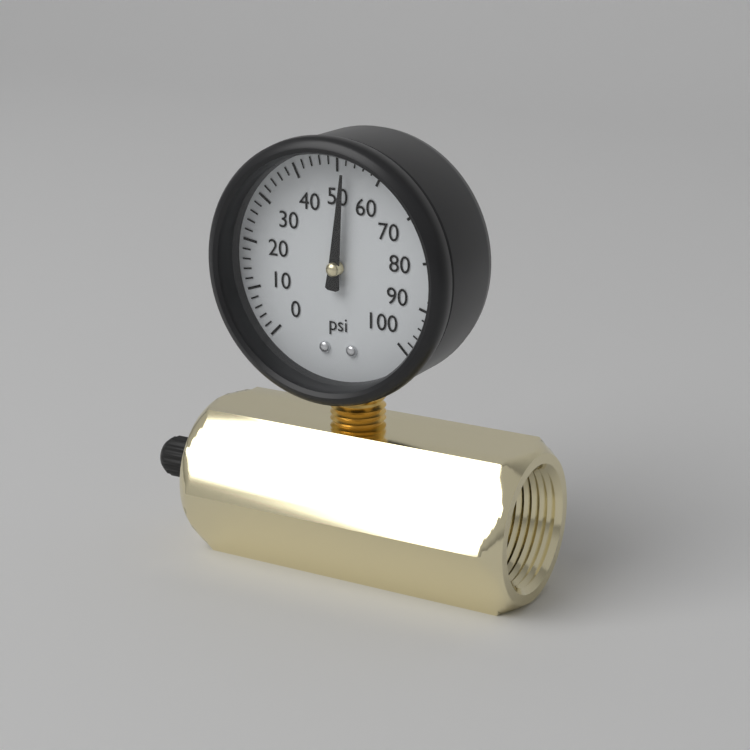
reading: 52 psi
